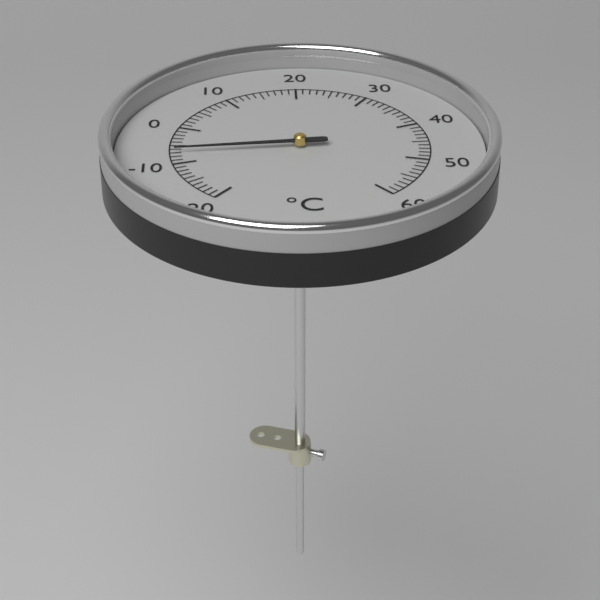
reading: -7 °C
